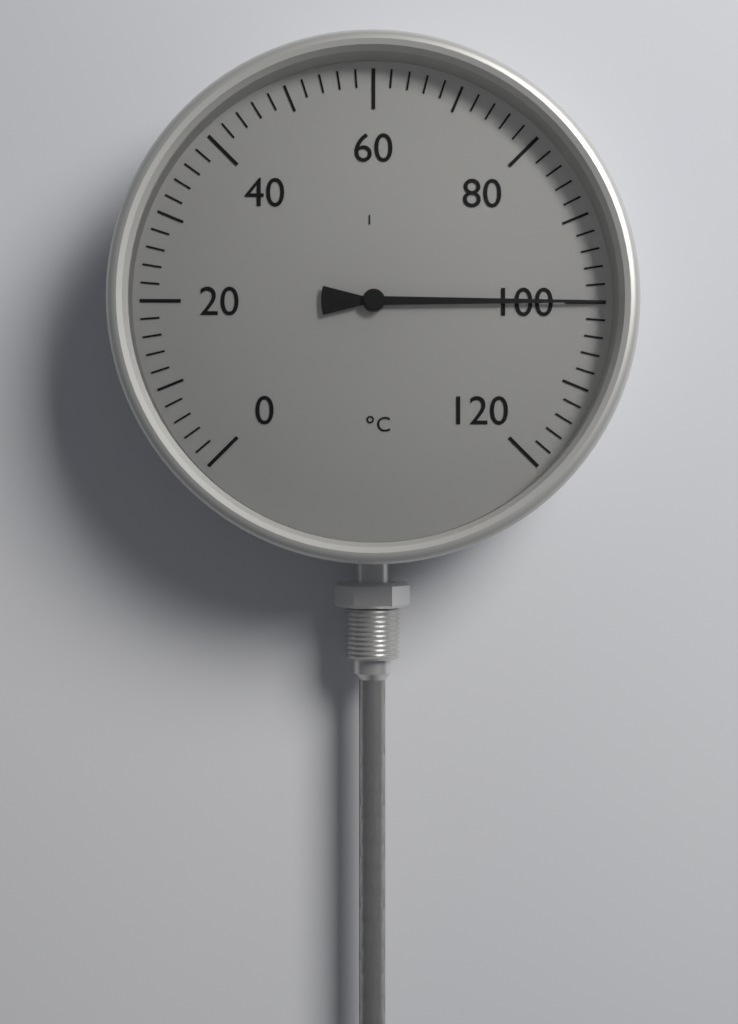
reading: 100 °C
